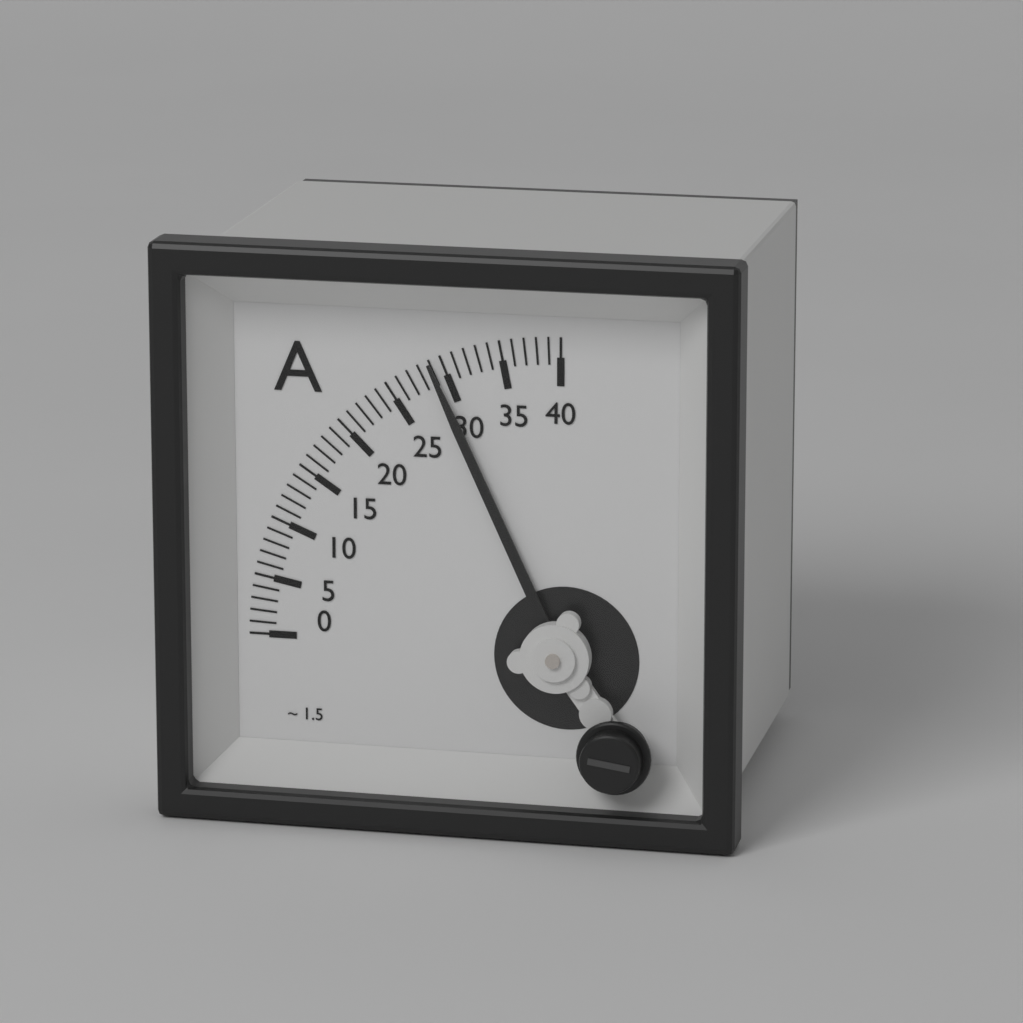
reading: 29 A
